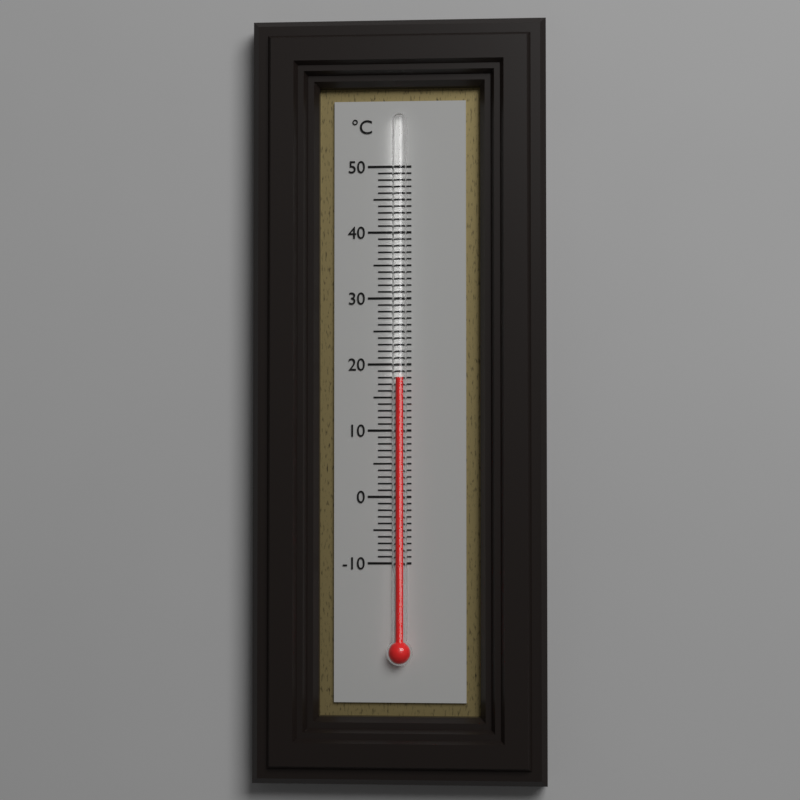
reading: 18 °C
